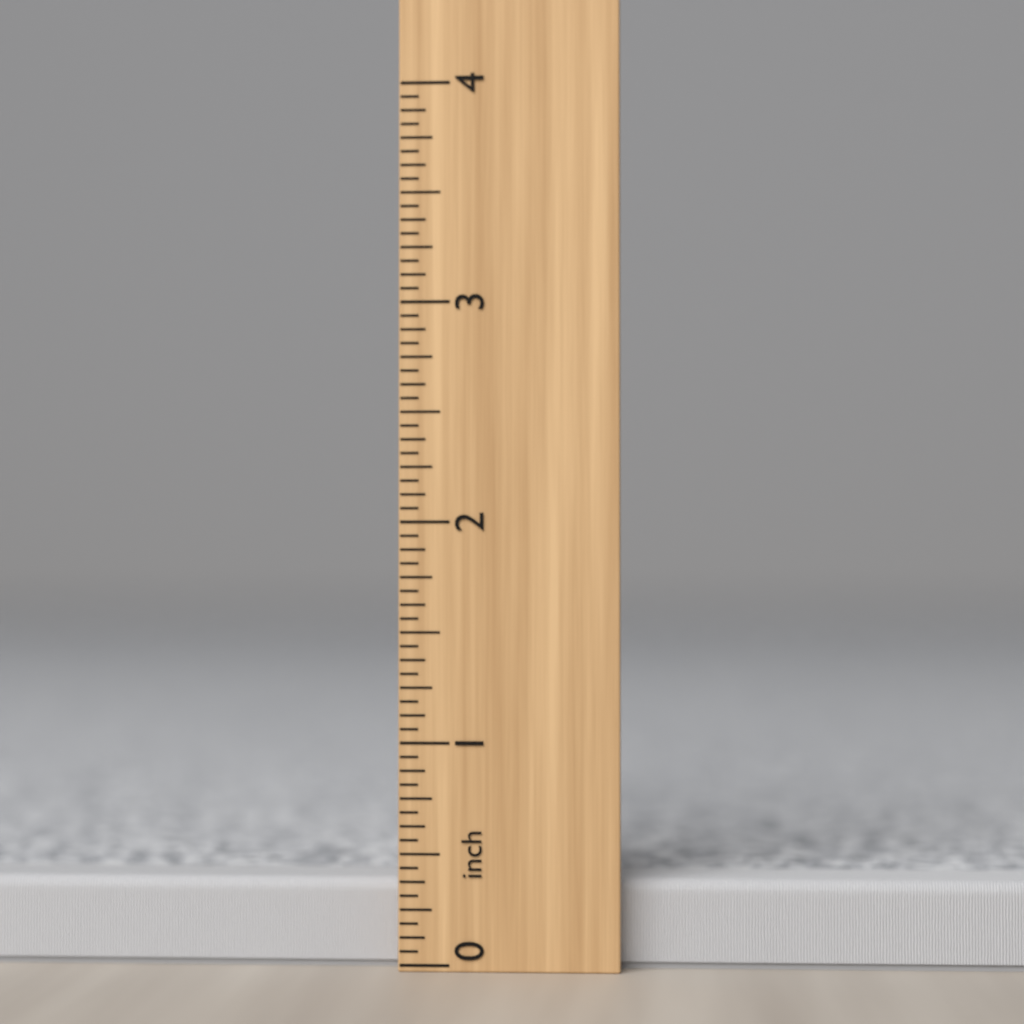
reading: 0.3750 inch
